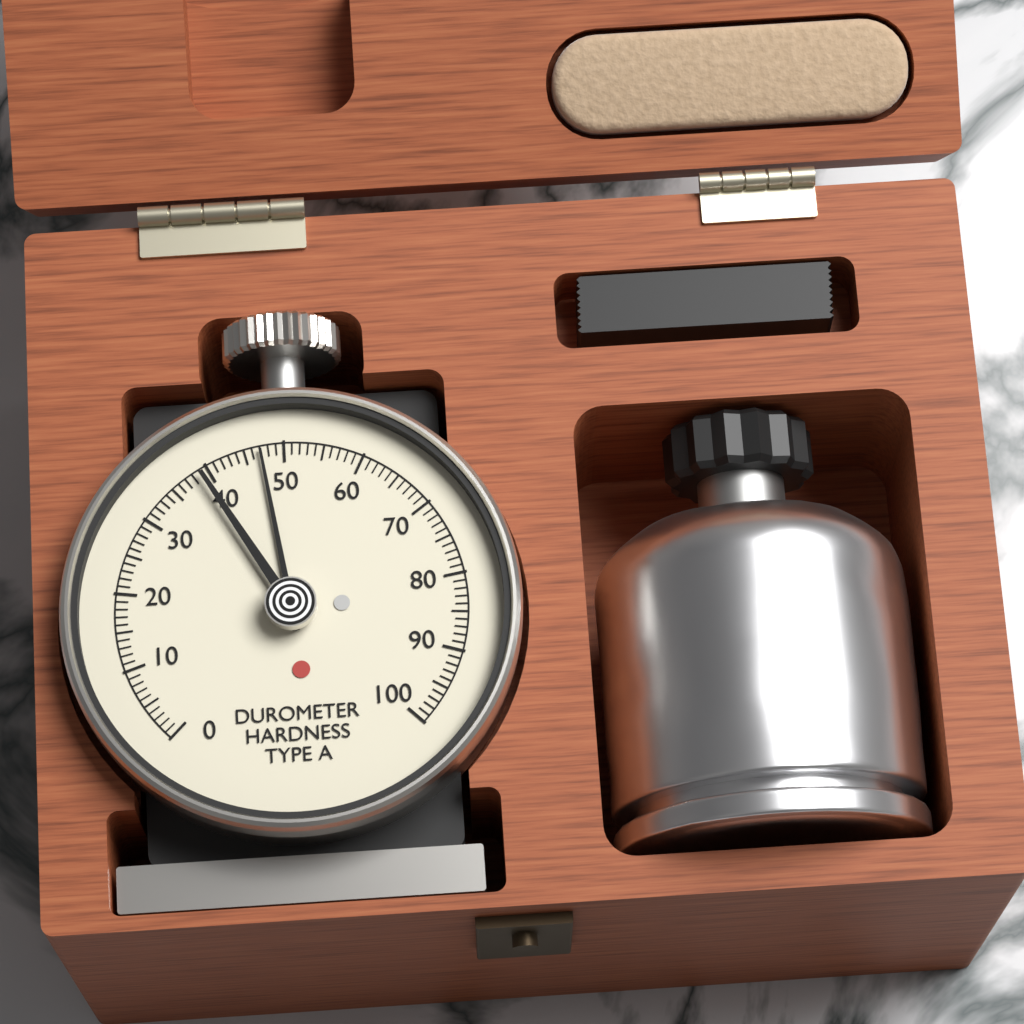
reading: 47 Shore A
